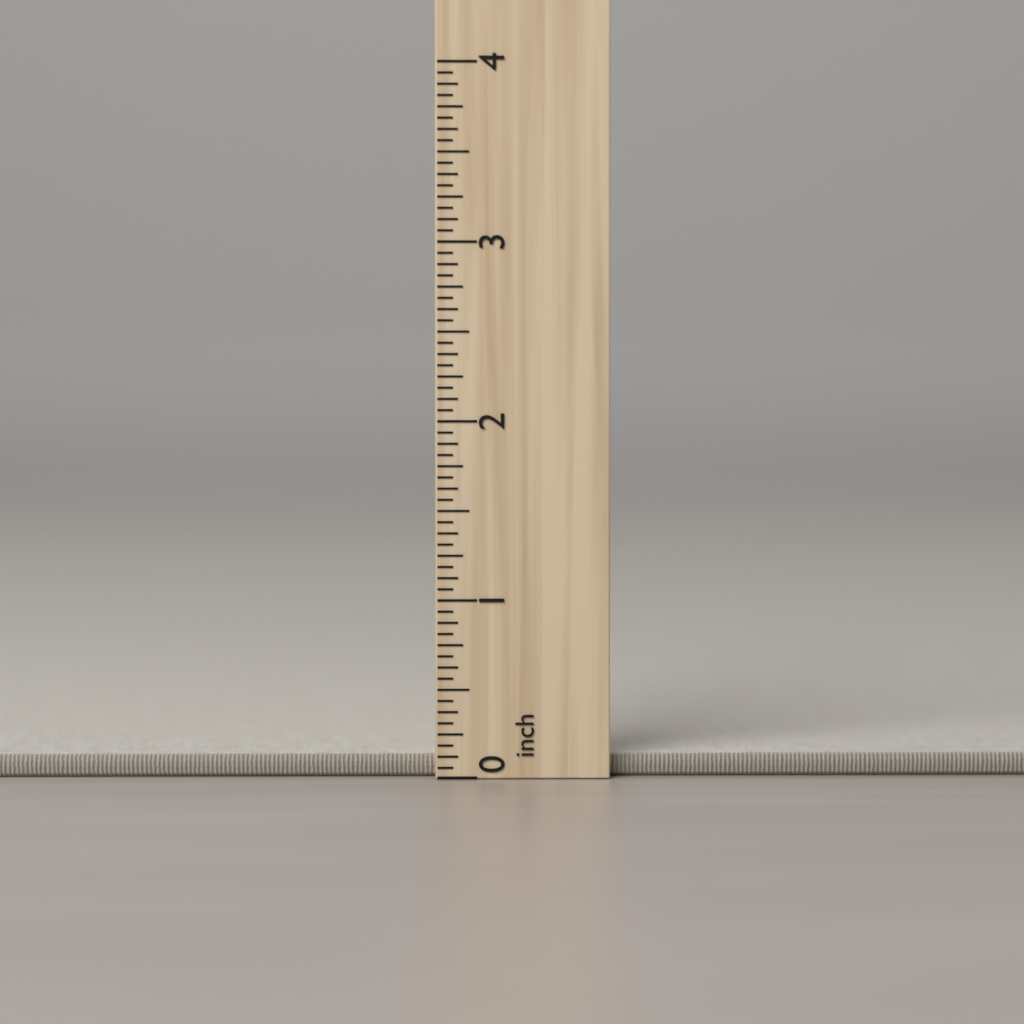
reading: 0.1250 inch
